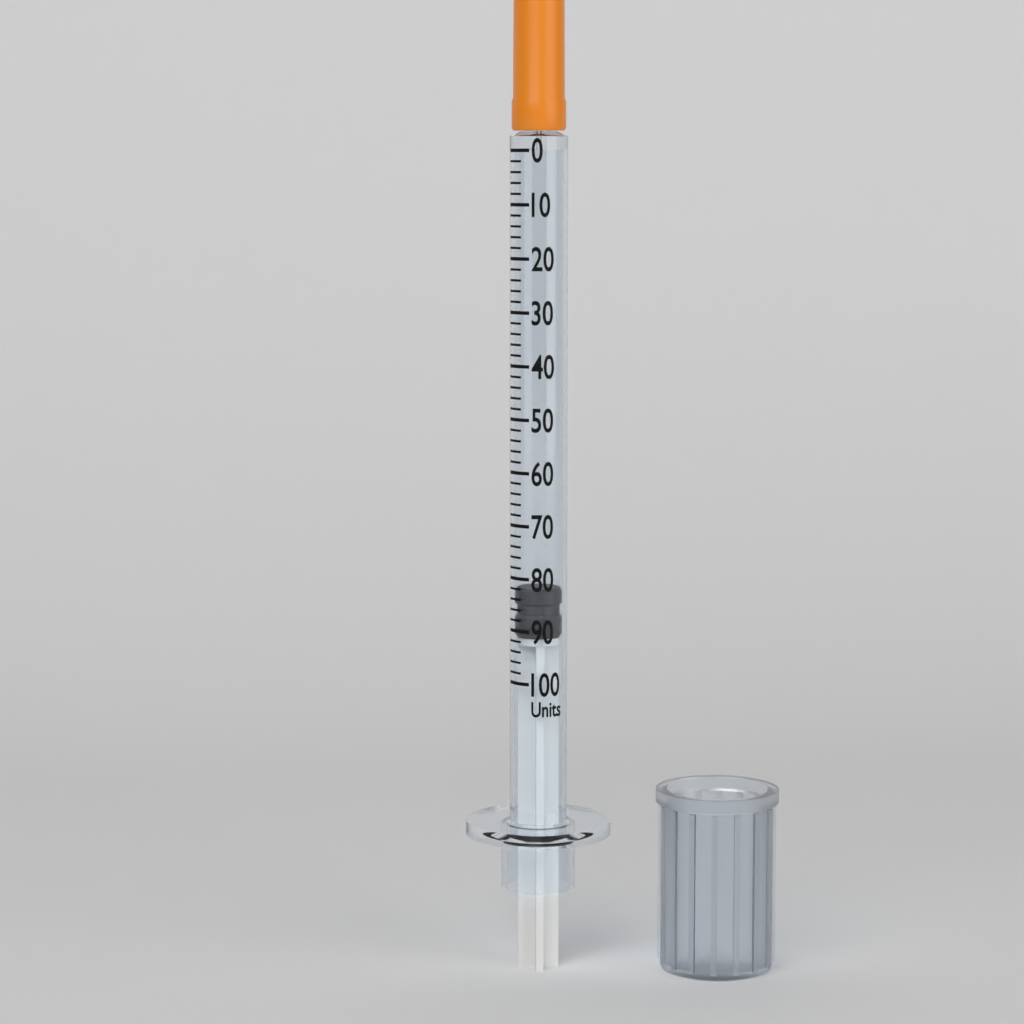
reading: 82 units
